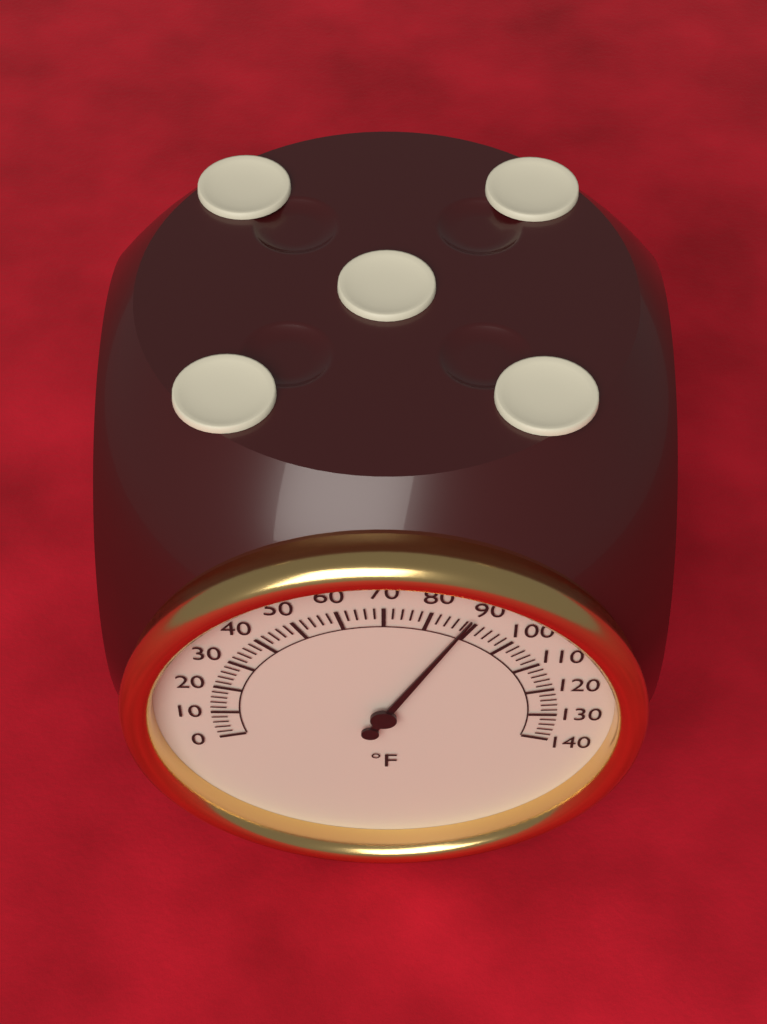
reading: 88 °F
